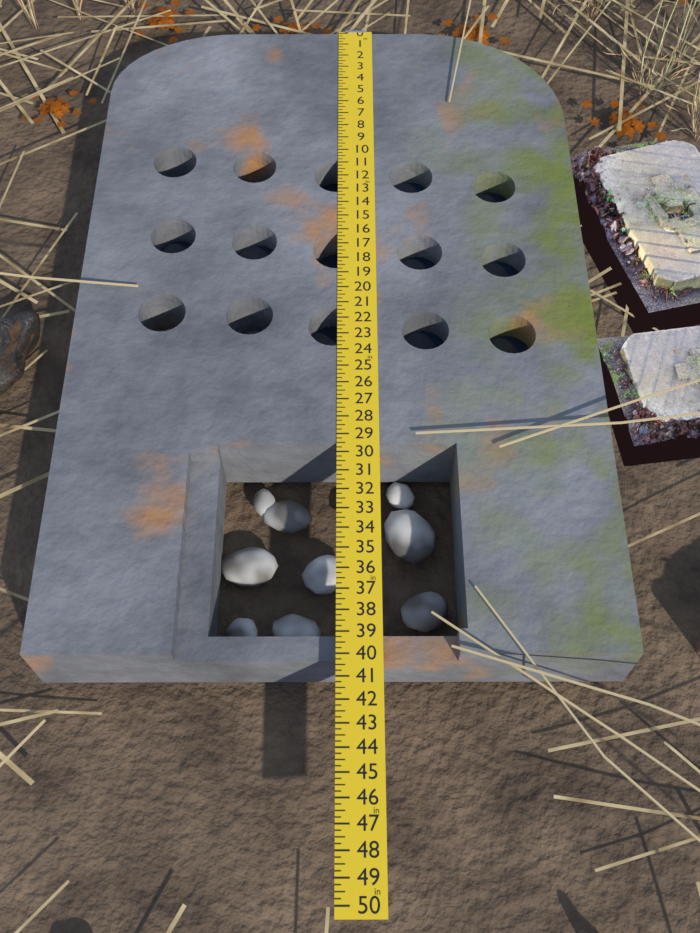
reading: 40.00 in
